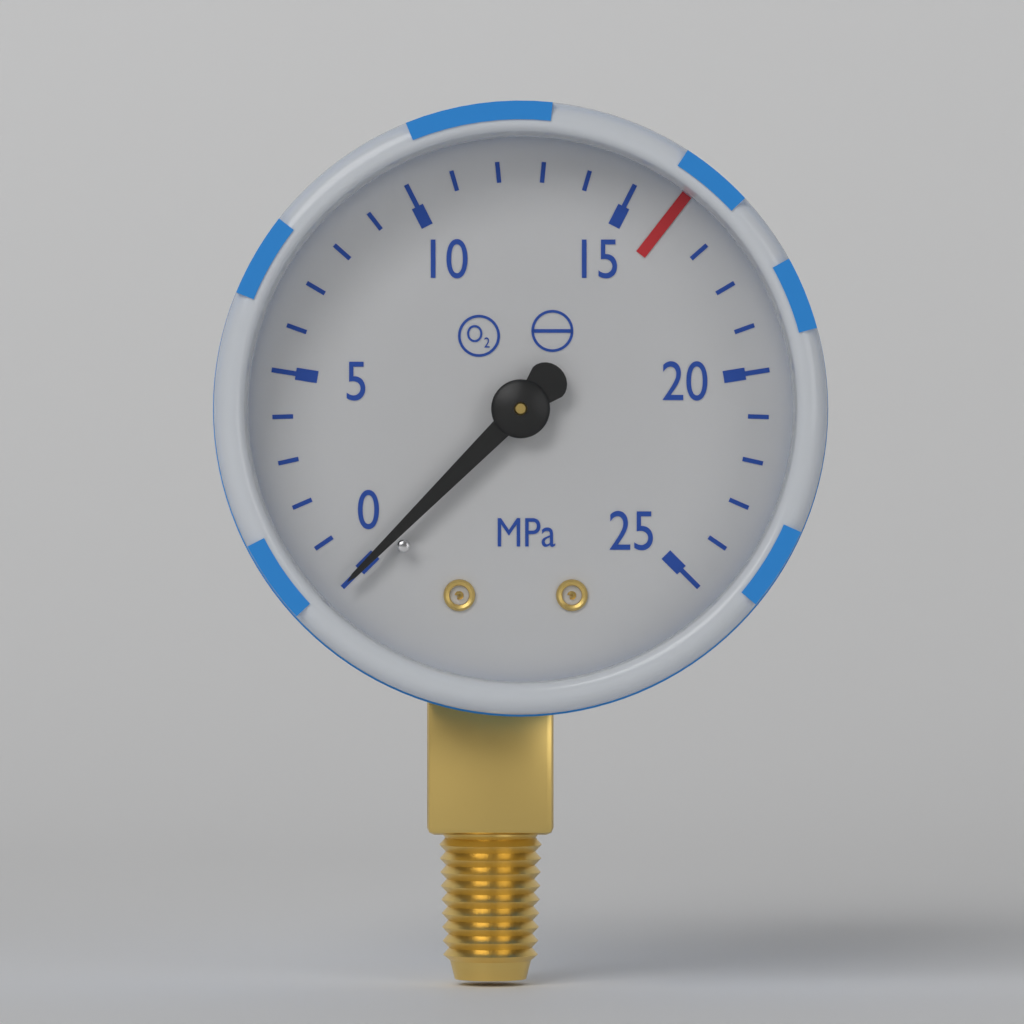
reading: 0 MPa
